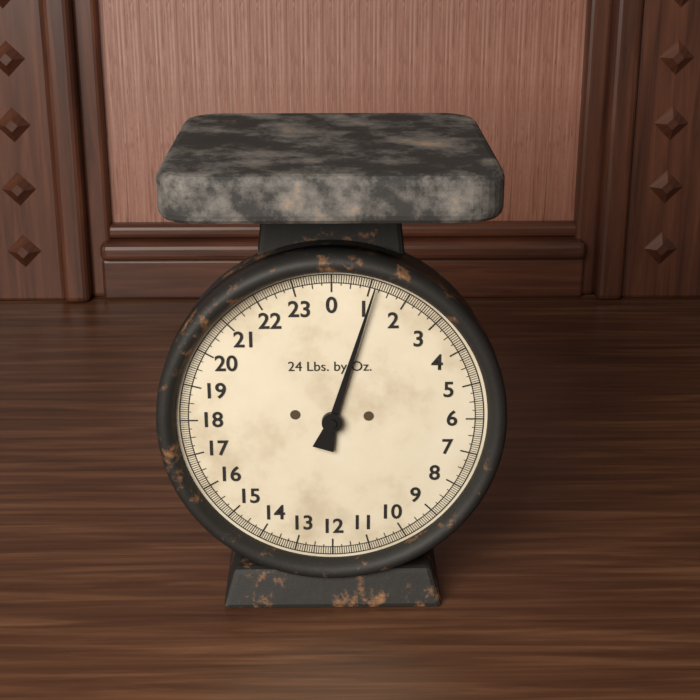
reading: 1.1250 lb
